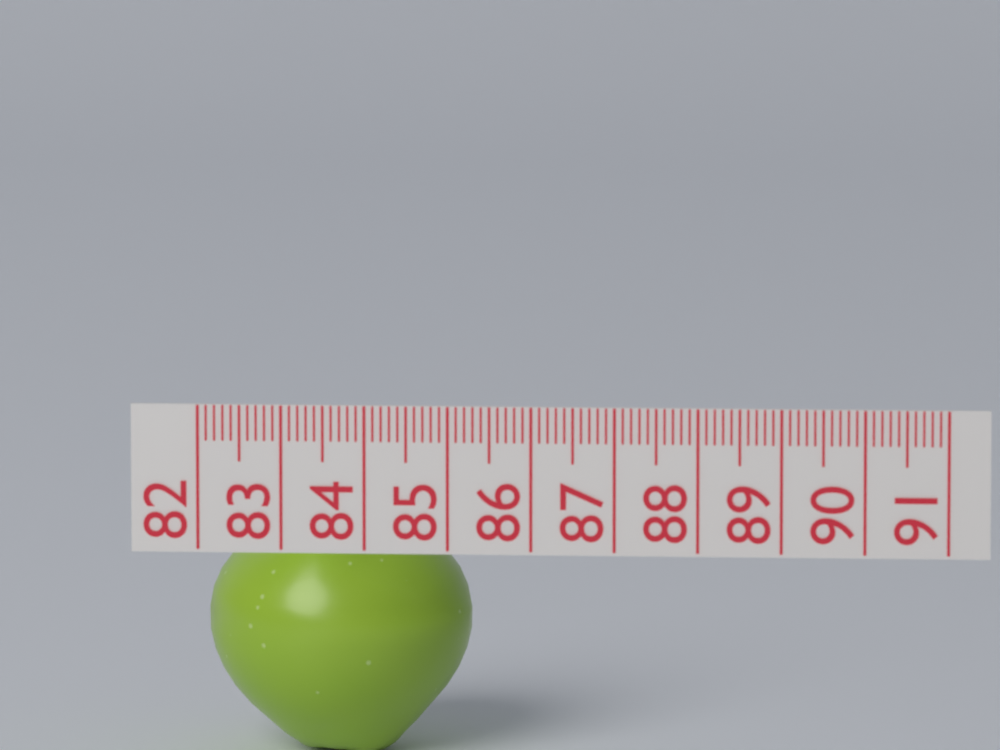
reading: 85.2 (no unit)
